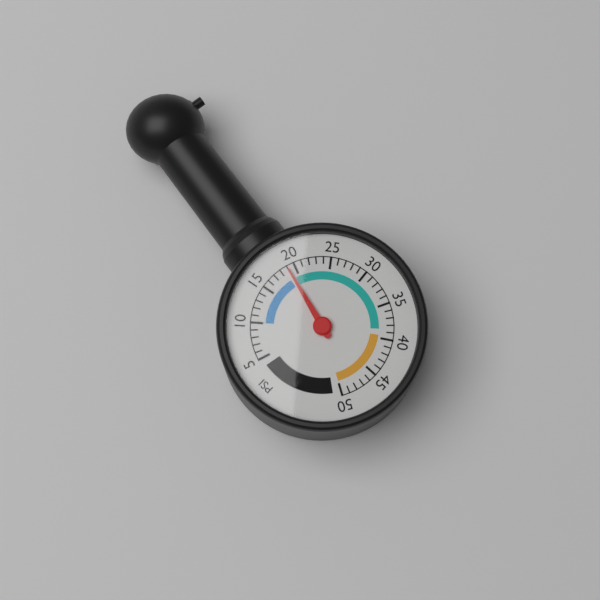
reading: 19 psi
